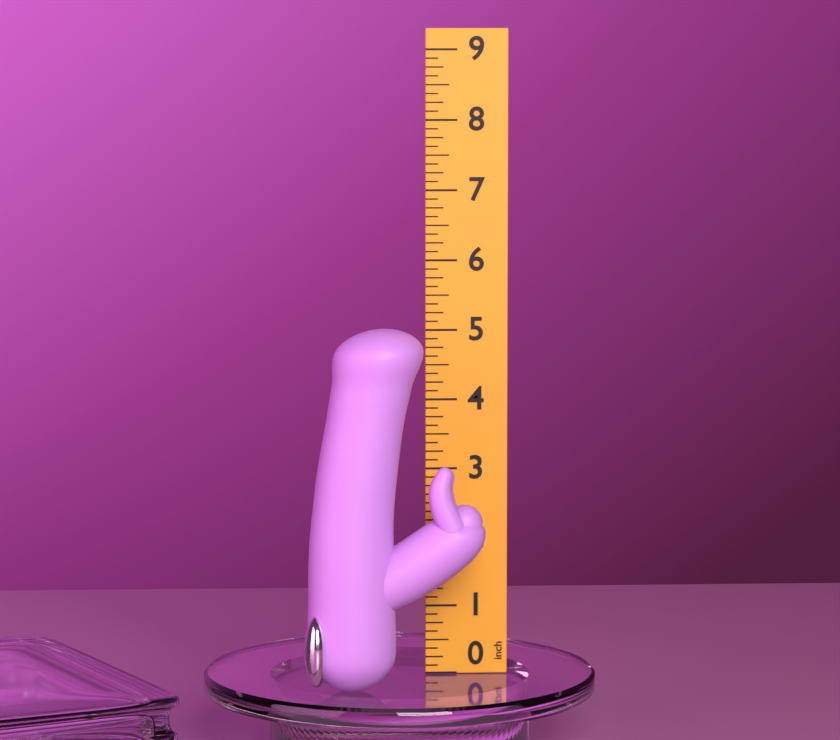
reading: 5.125 inch
